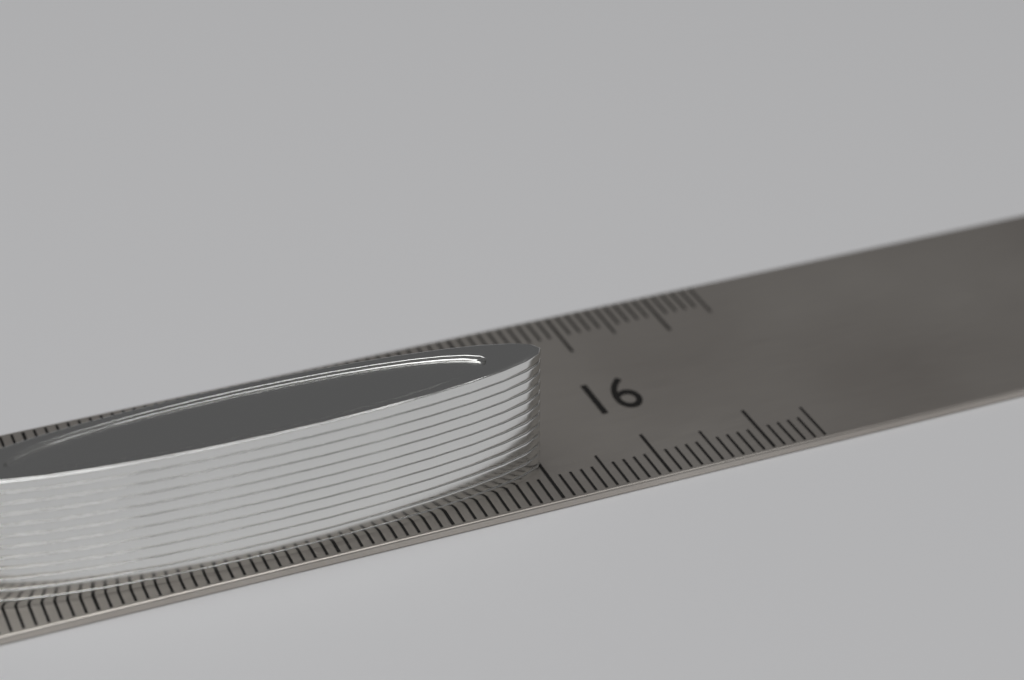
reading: 15.0 cm
